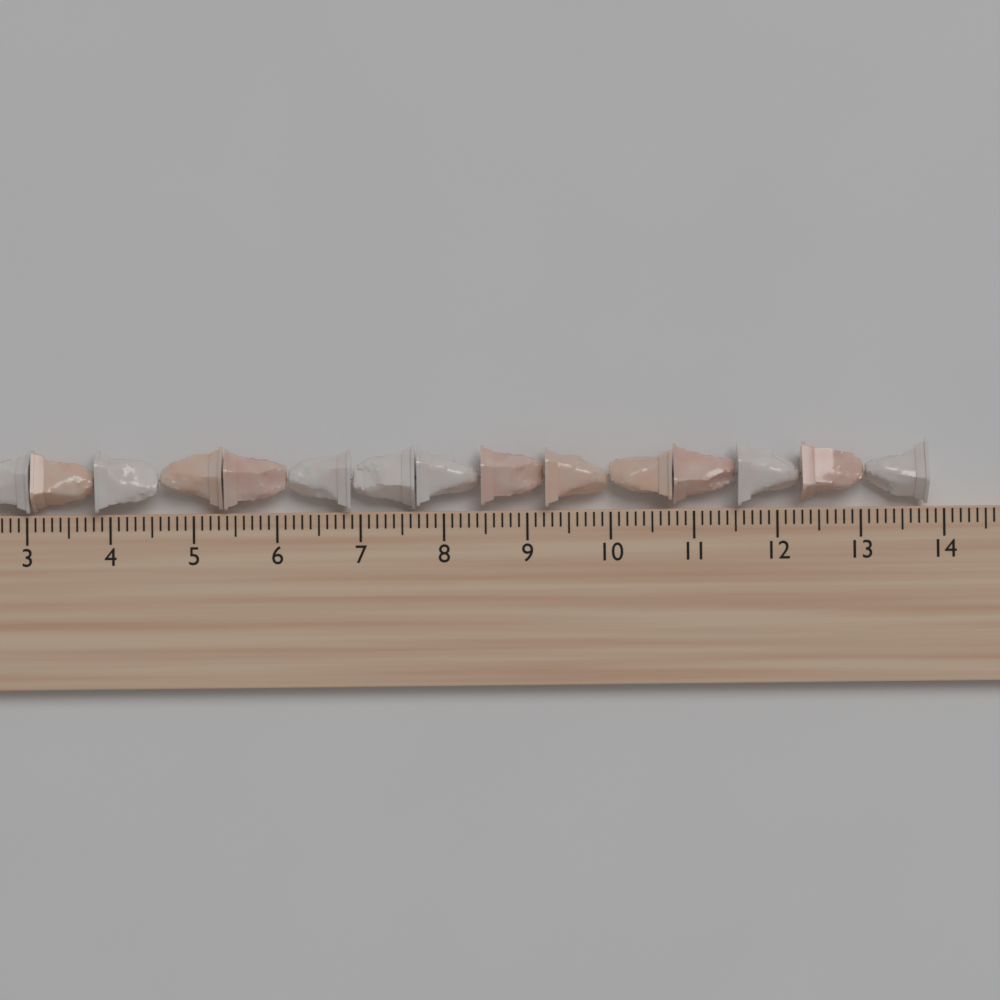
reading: 13.8 cm
